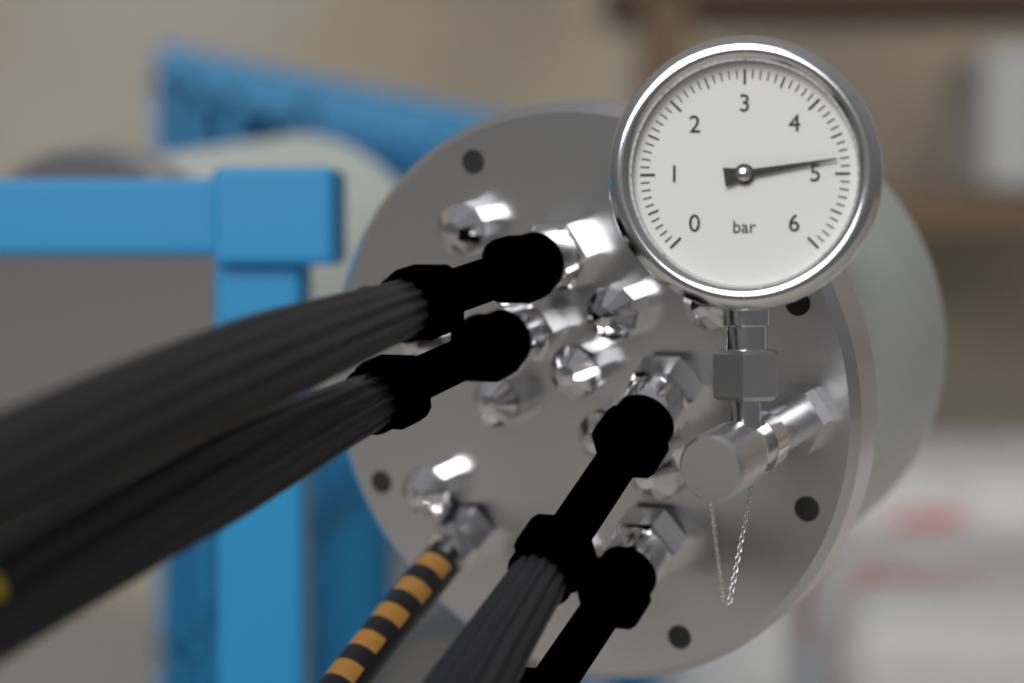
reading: 4.8 bar
